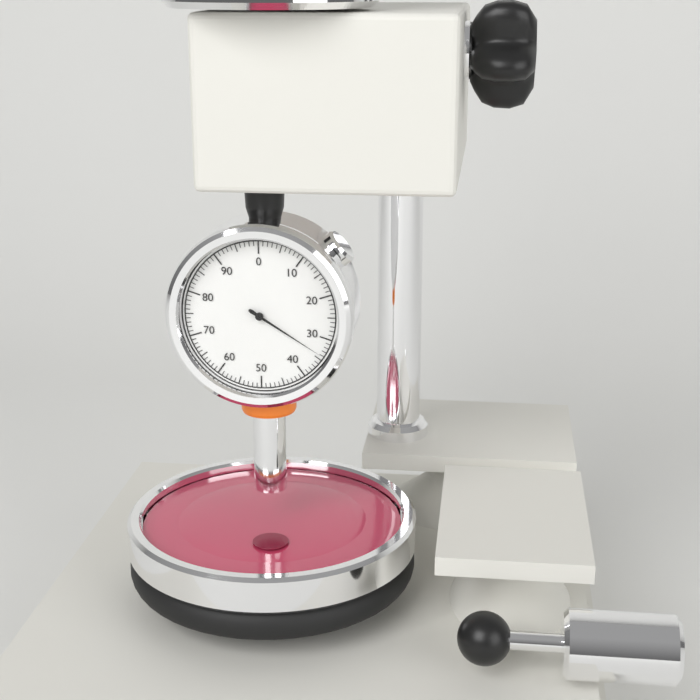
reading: 34 (no unit)
